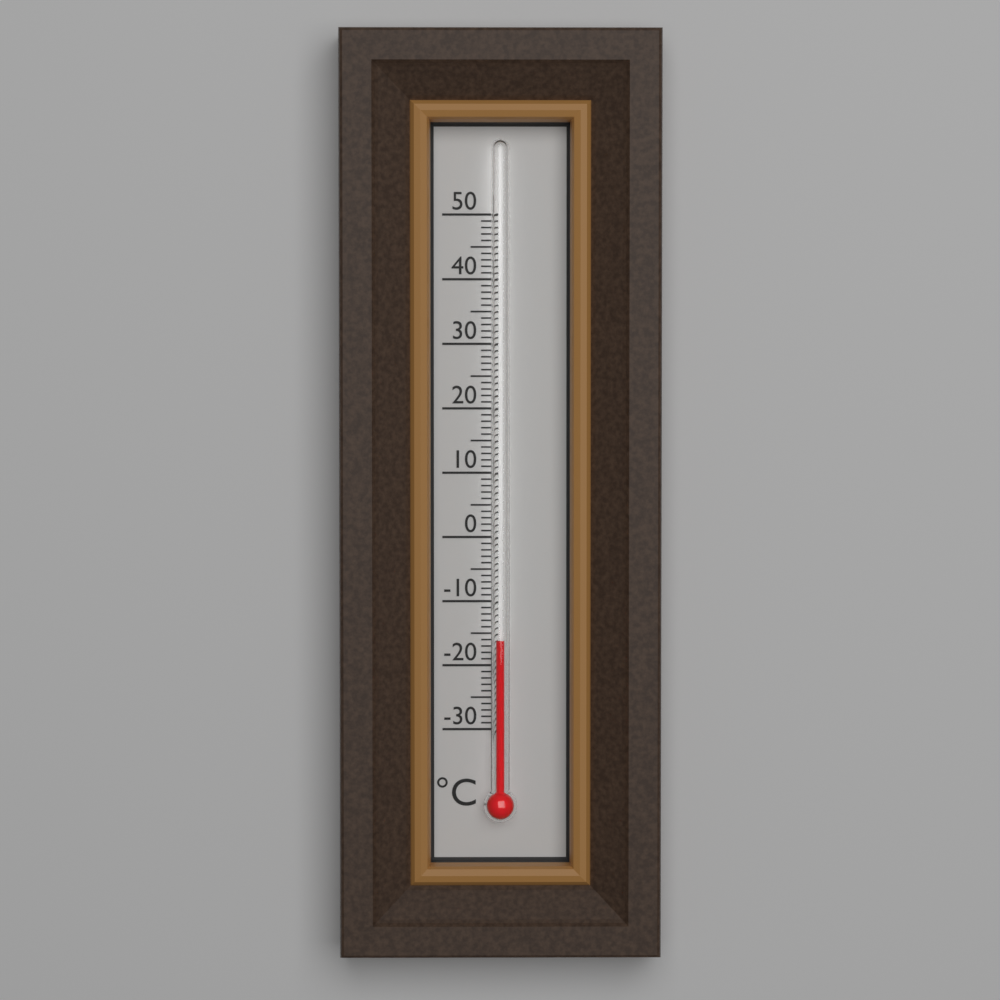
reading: -16 °C
